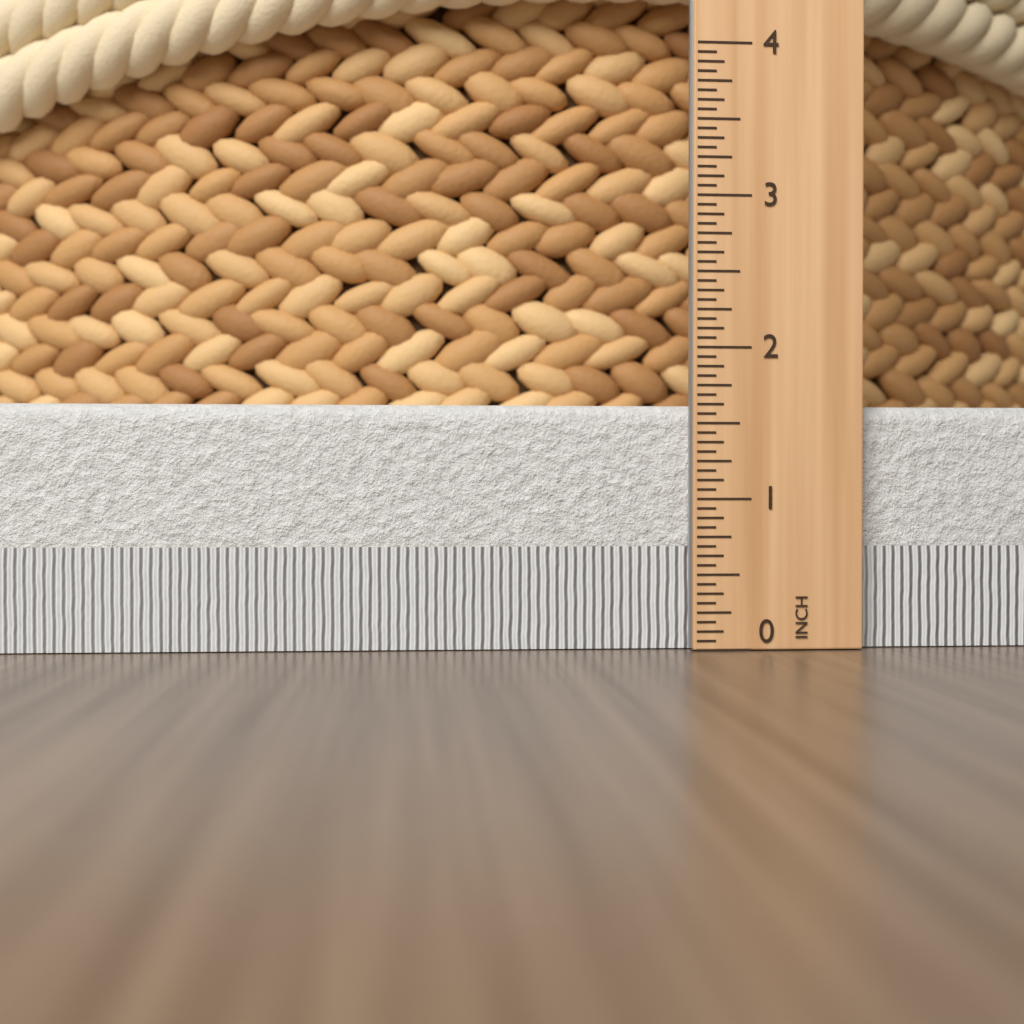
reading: 1.6250 in
